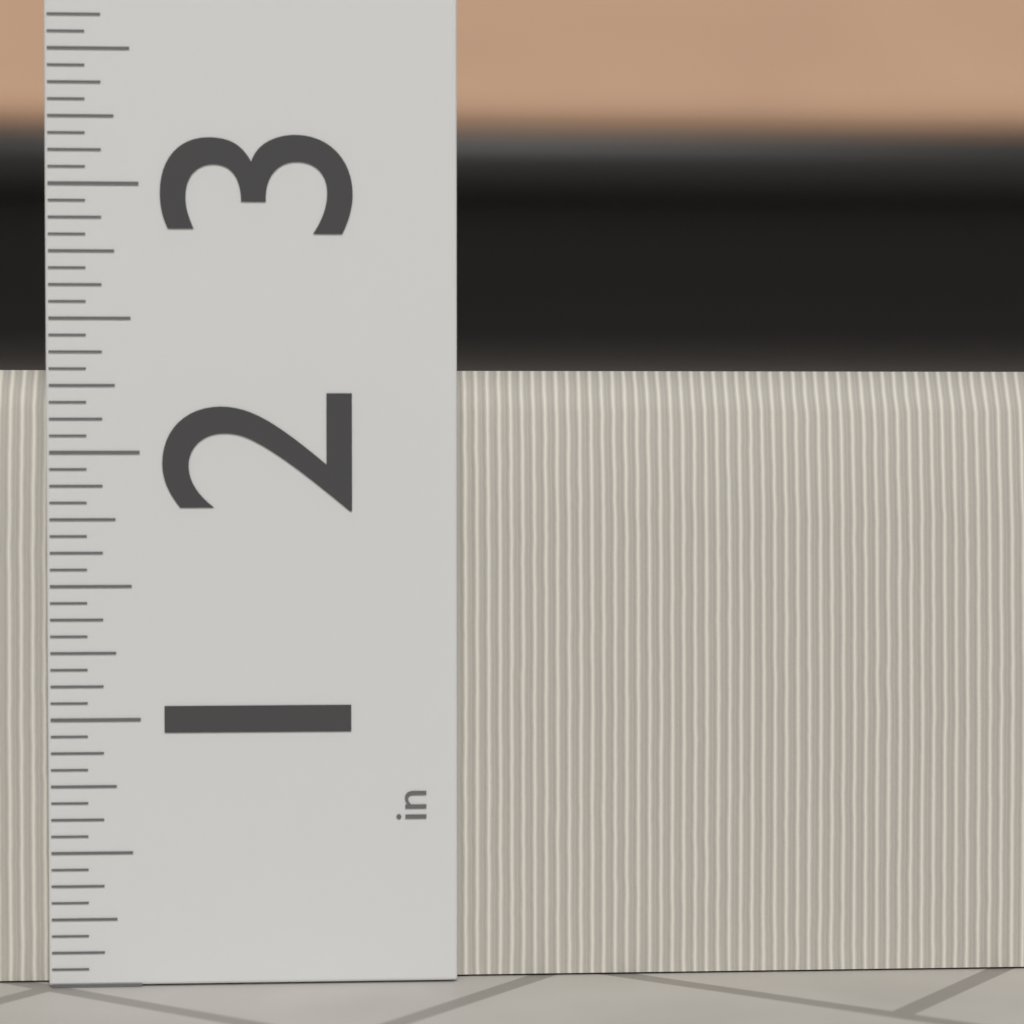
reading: 2.3125 in
